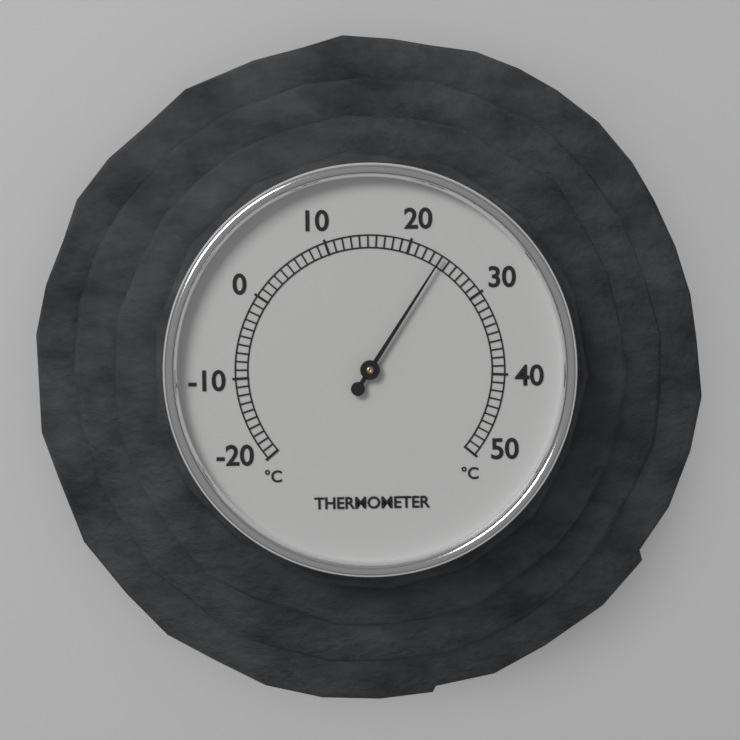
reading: 24 °C
